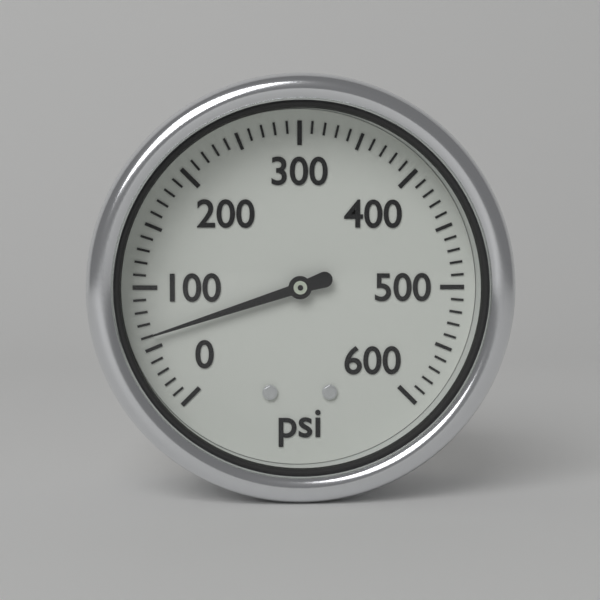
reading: 60 psi
